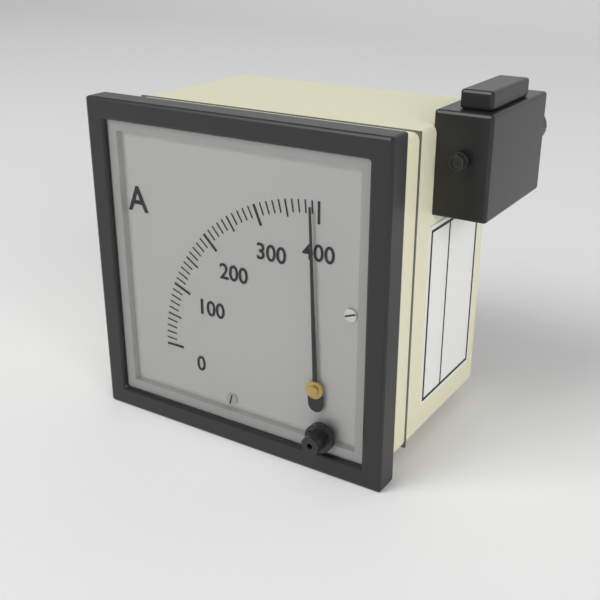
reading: 390 A
